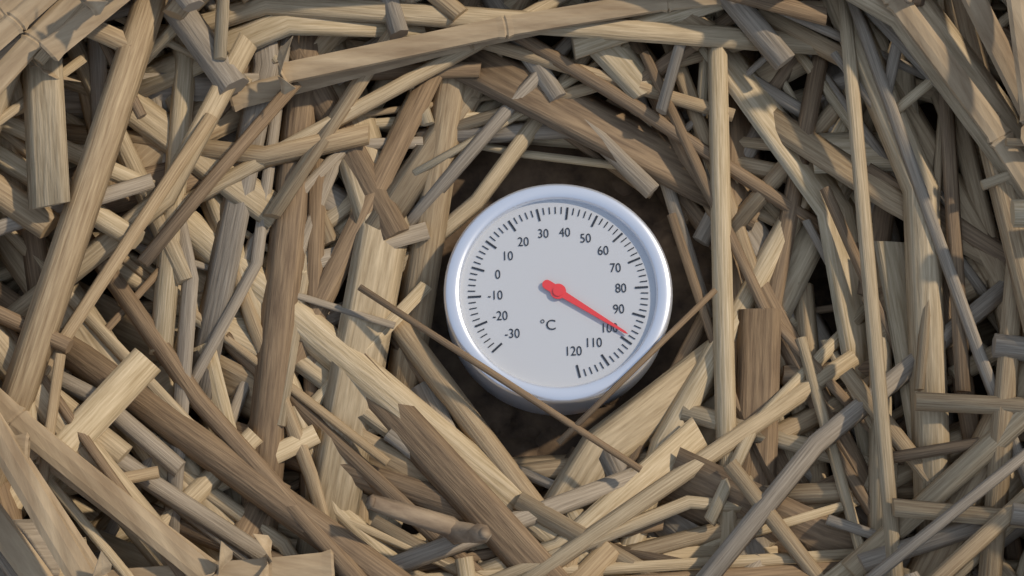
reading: 98 °C
